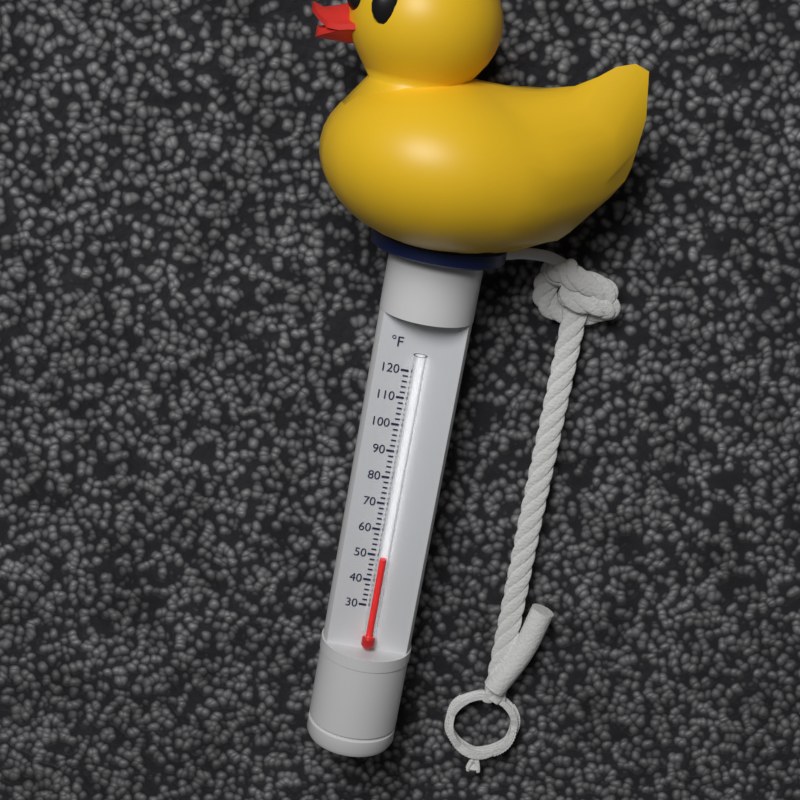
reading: 50 °F
